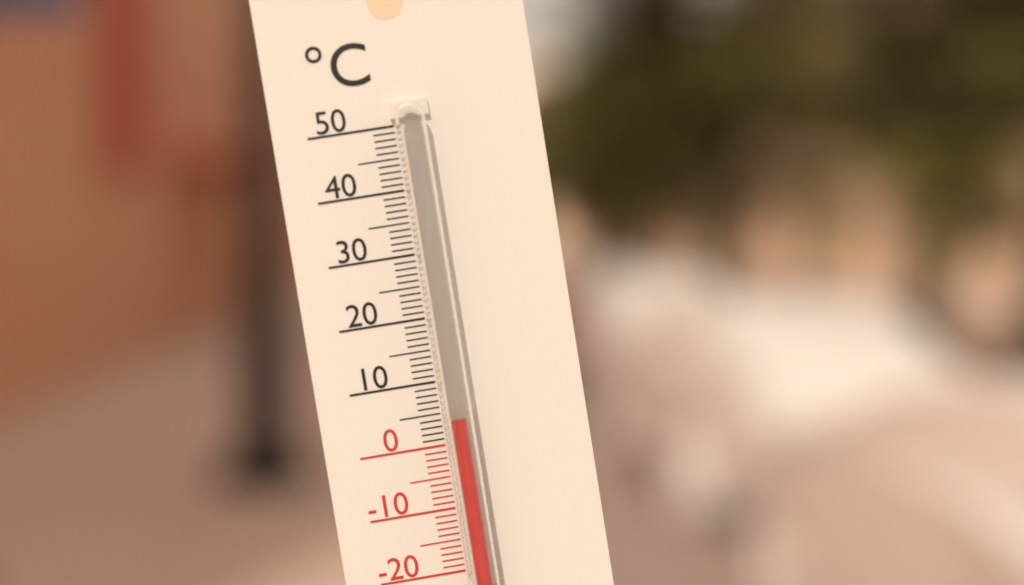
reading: 4 °C
